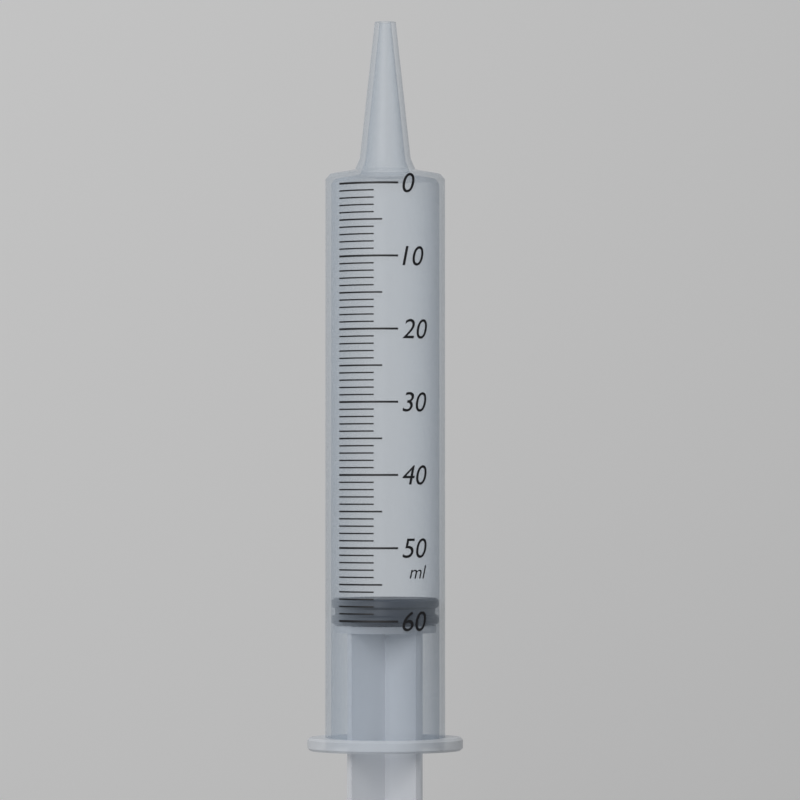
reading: 57 ml
